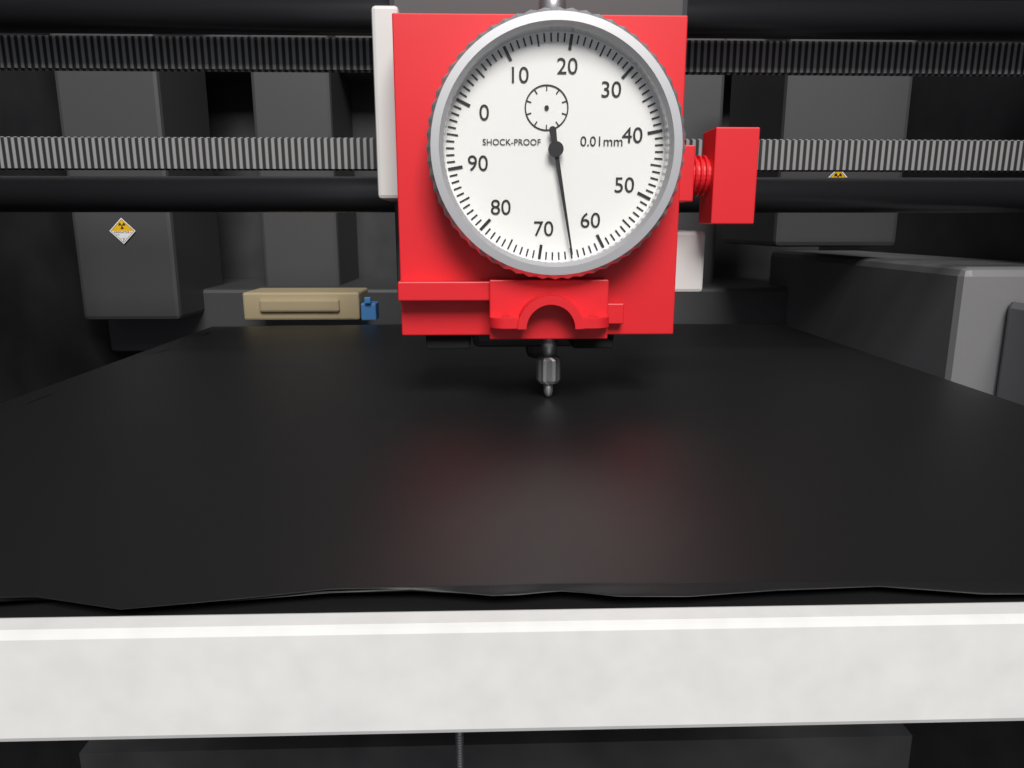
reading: 65 0.01mm
